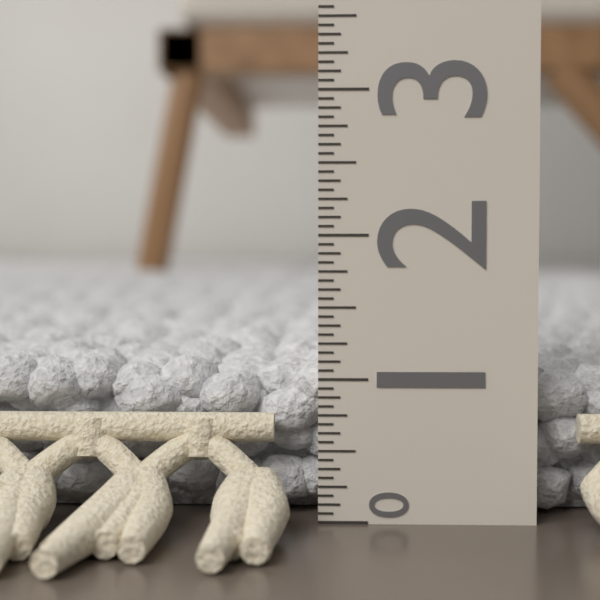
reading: 1.1875 (no unit)
